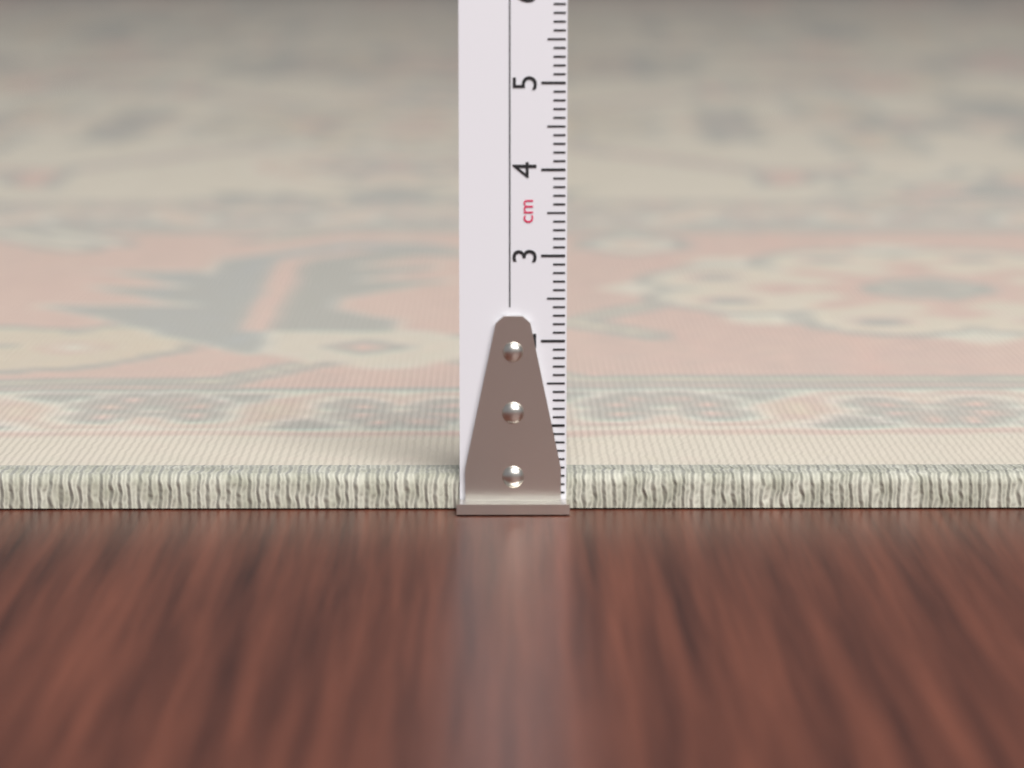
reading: 0.4 cm
